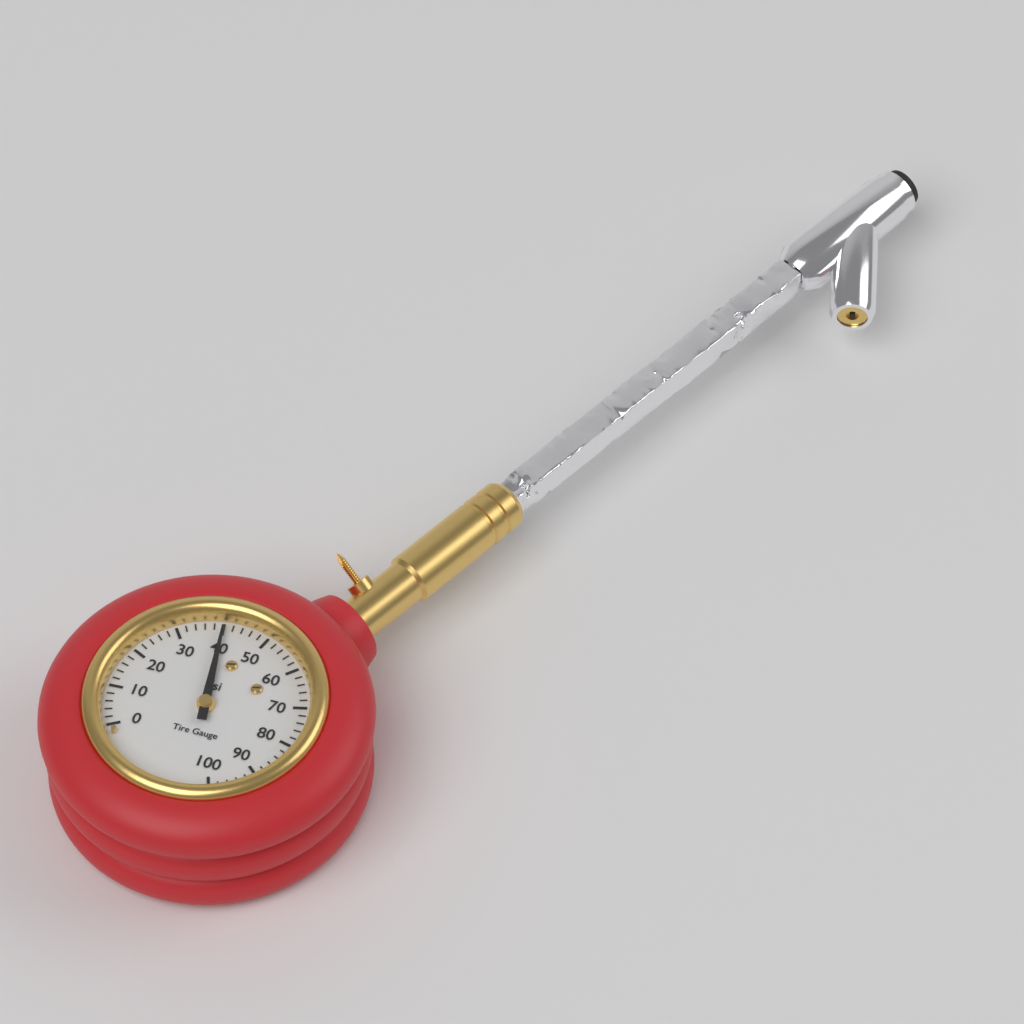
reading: 40 psi
